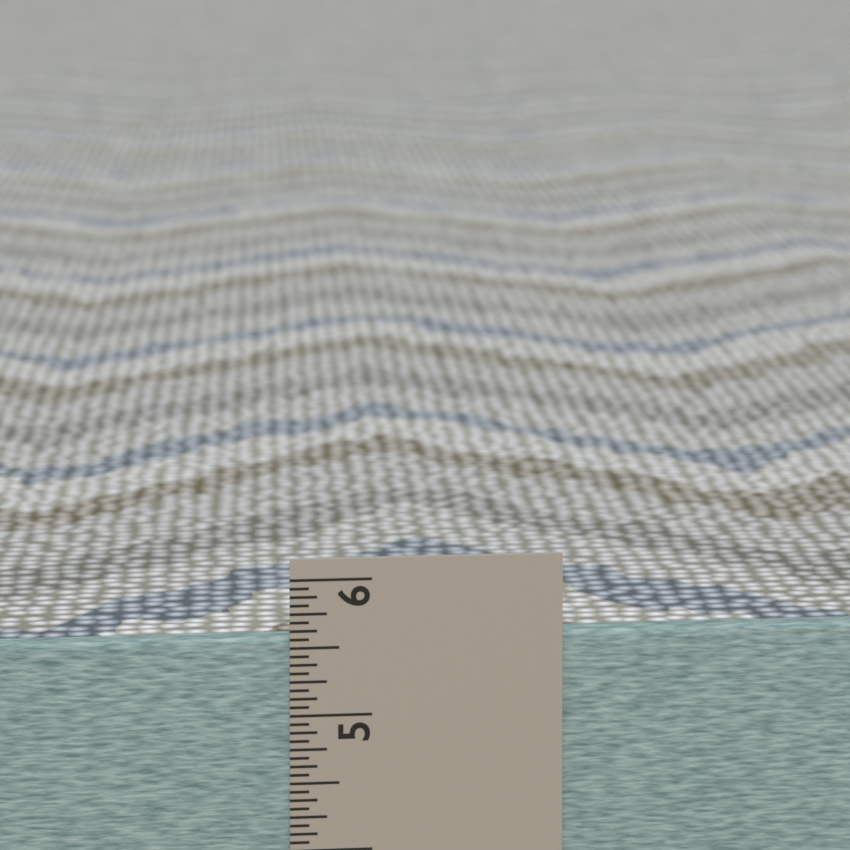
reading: 5.5625 in
